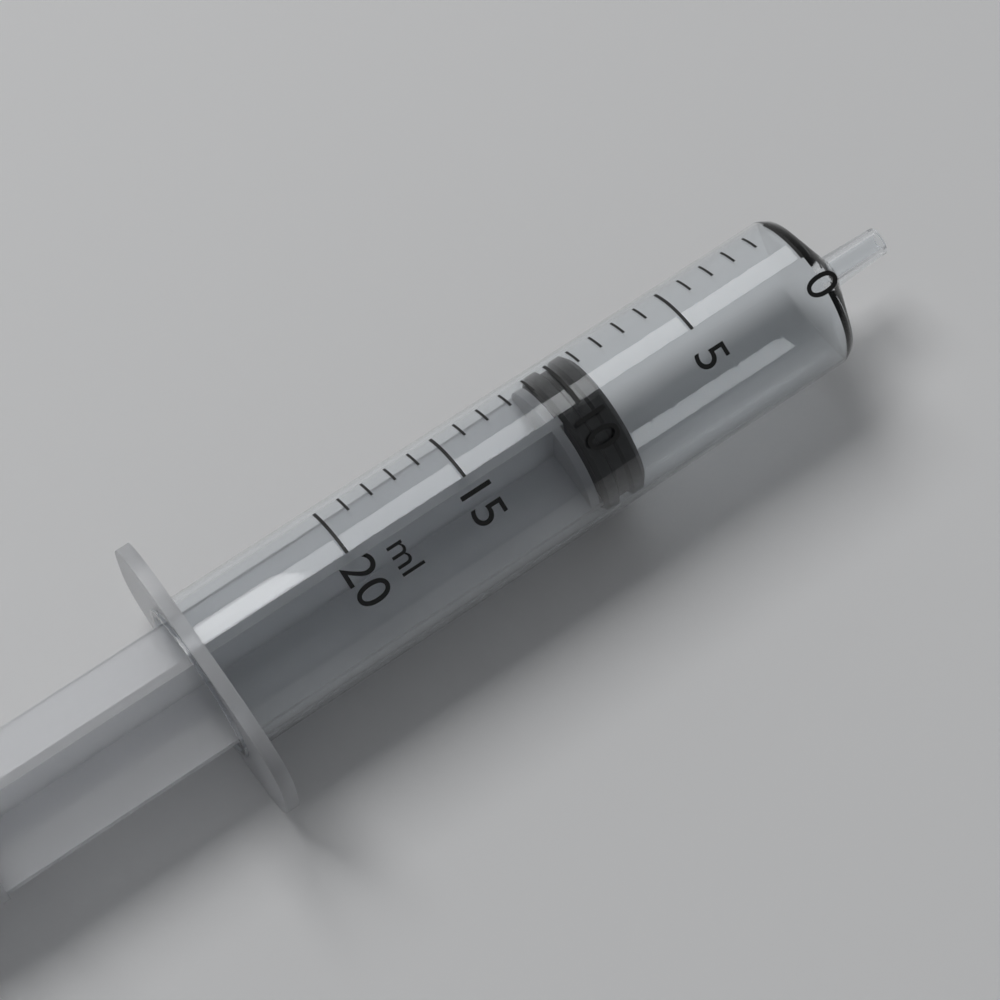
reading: 9 ml
